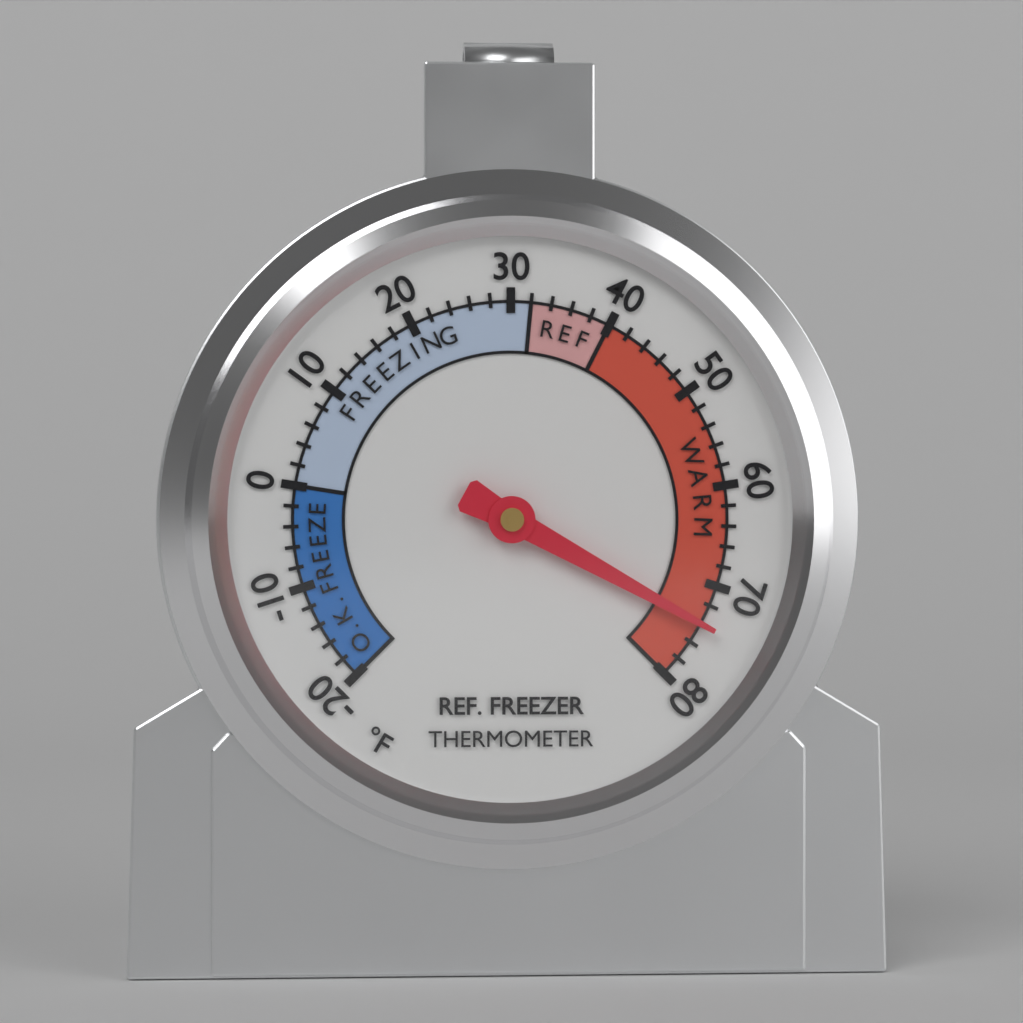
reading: 74 °F
